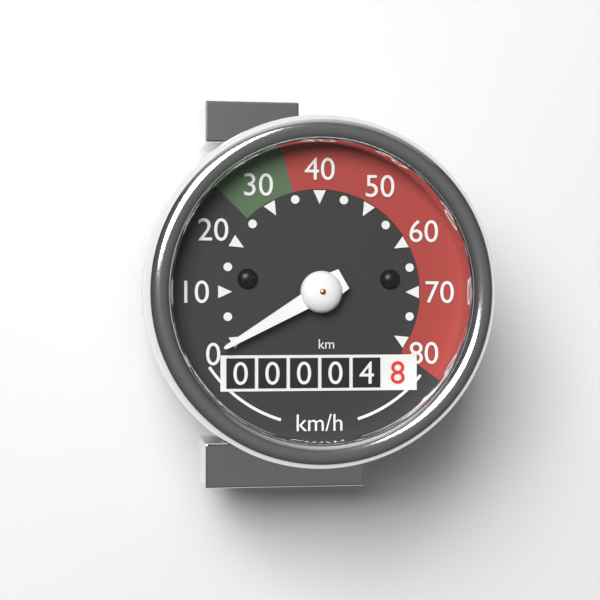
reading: 0 km/h
